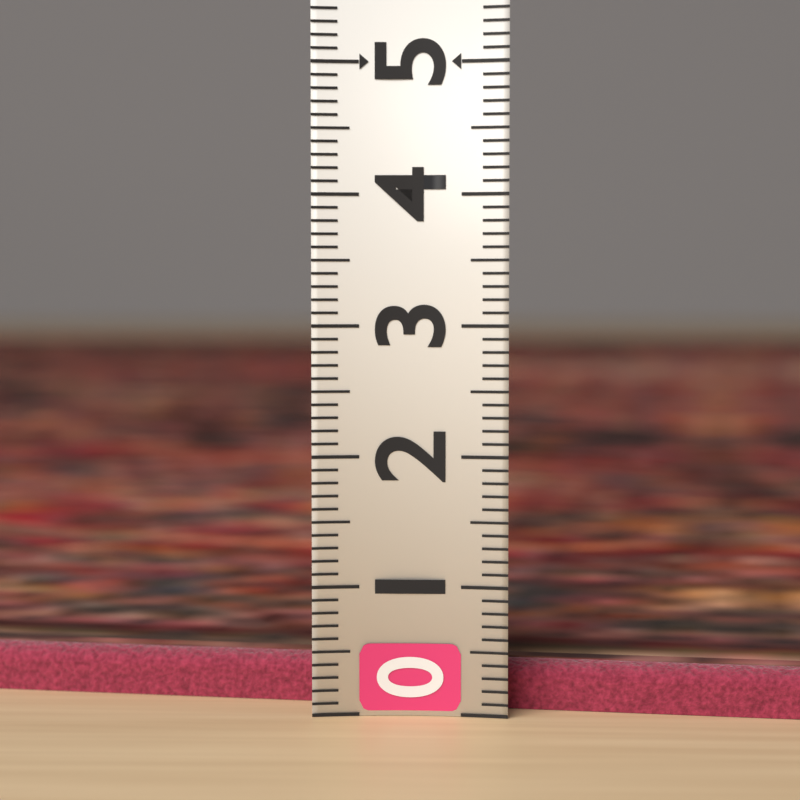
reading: 0.4 (no unit)
